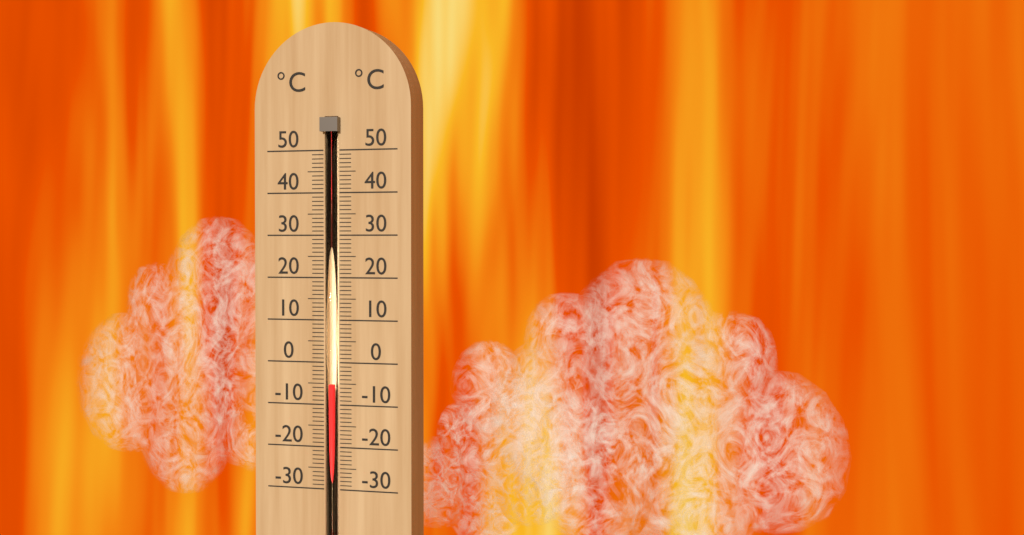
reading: -5 °C
